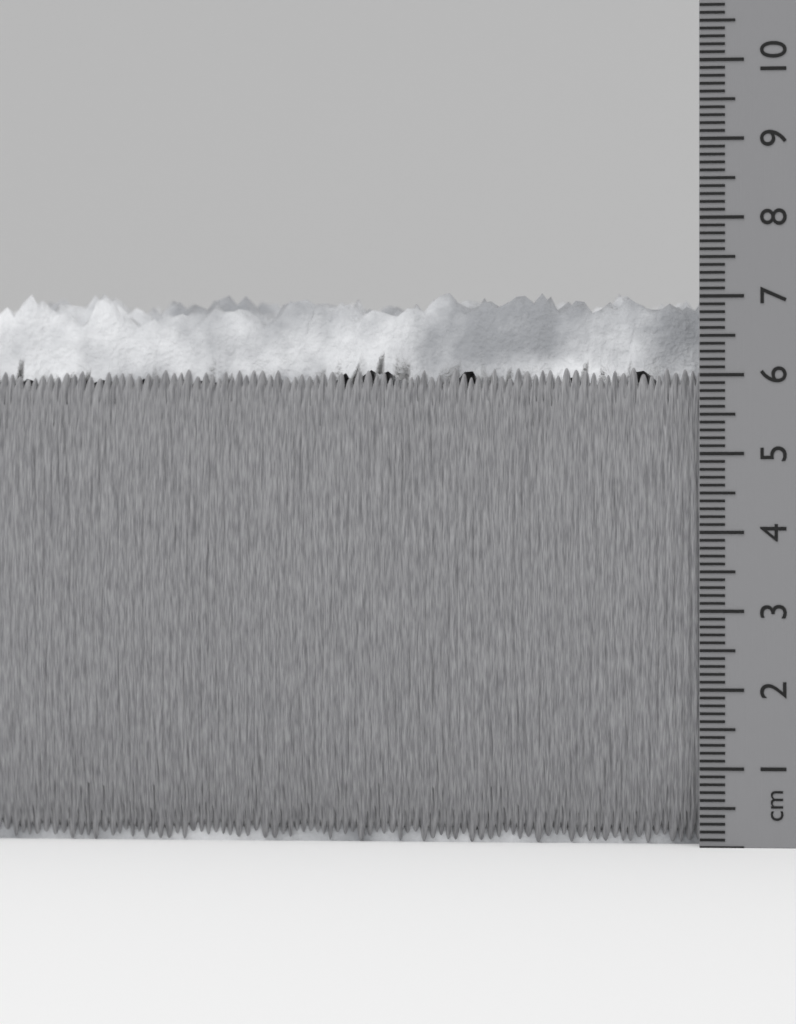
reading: 7.2 cm
